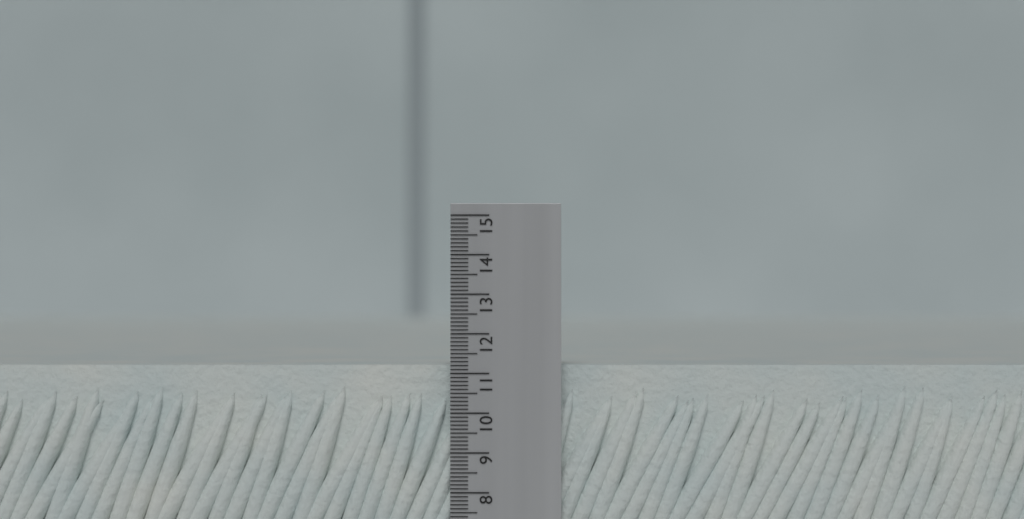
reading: 11.2 (no unit)
